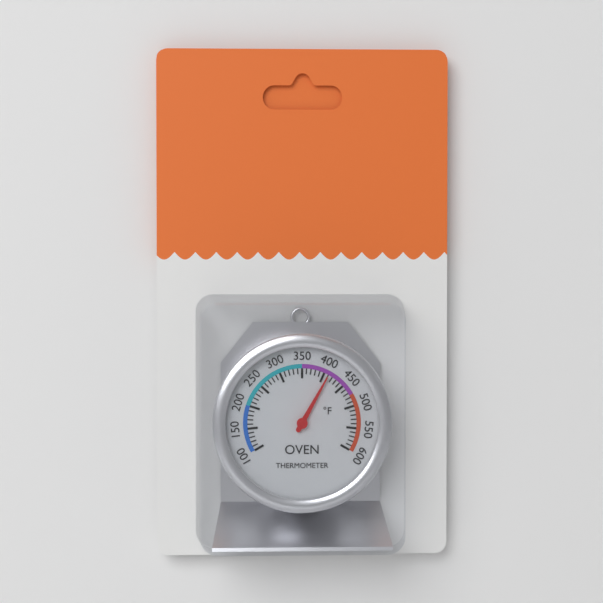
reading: 410 °F
